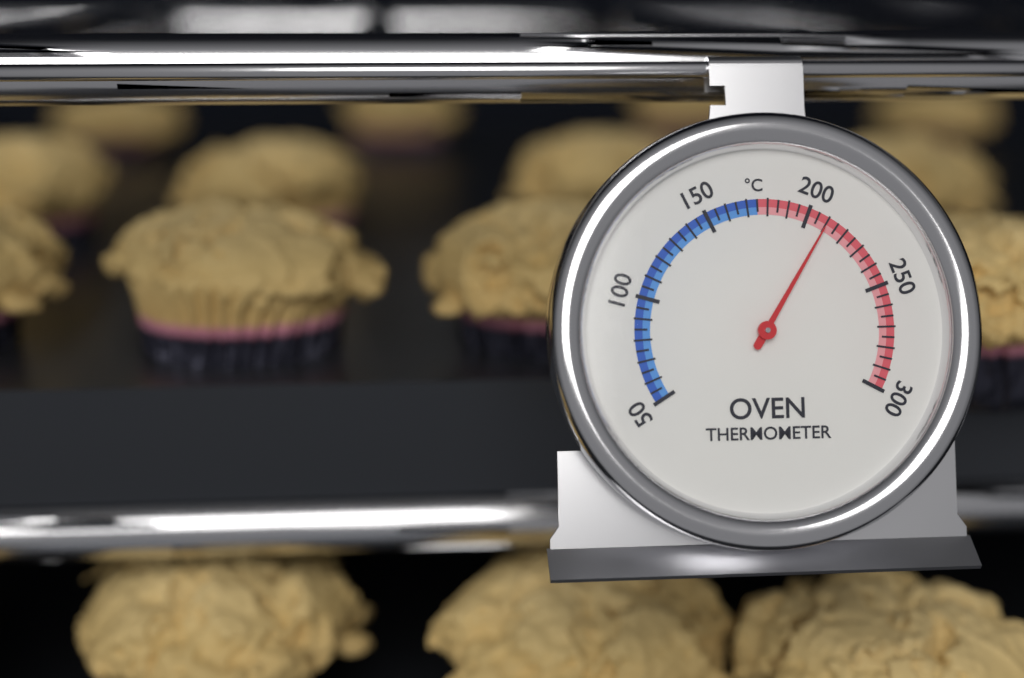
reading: 210 °C
